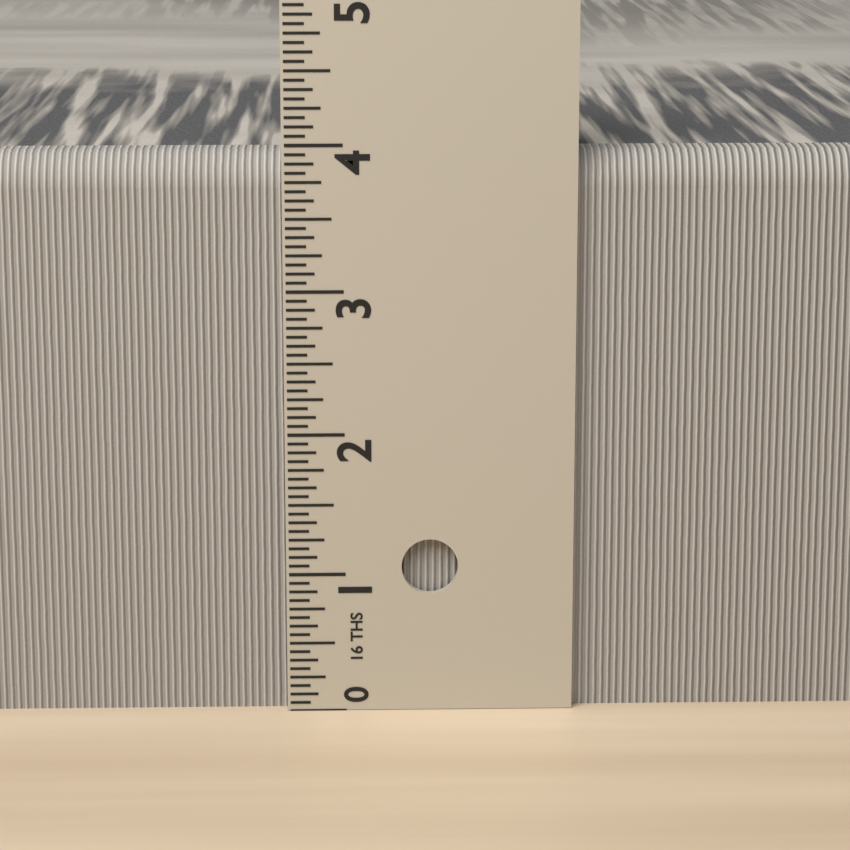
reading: 3.9375 in
